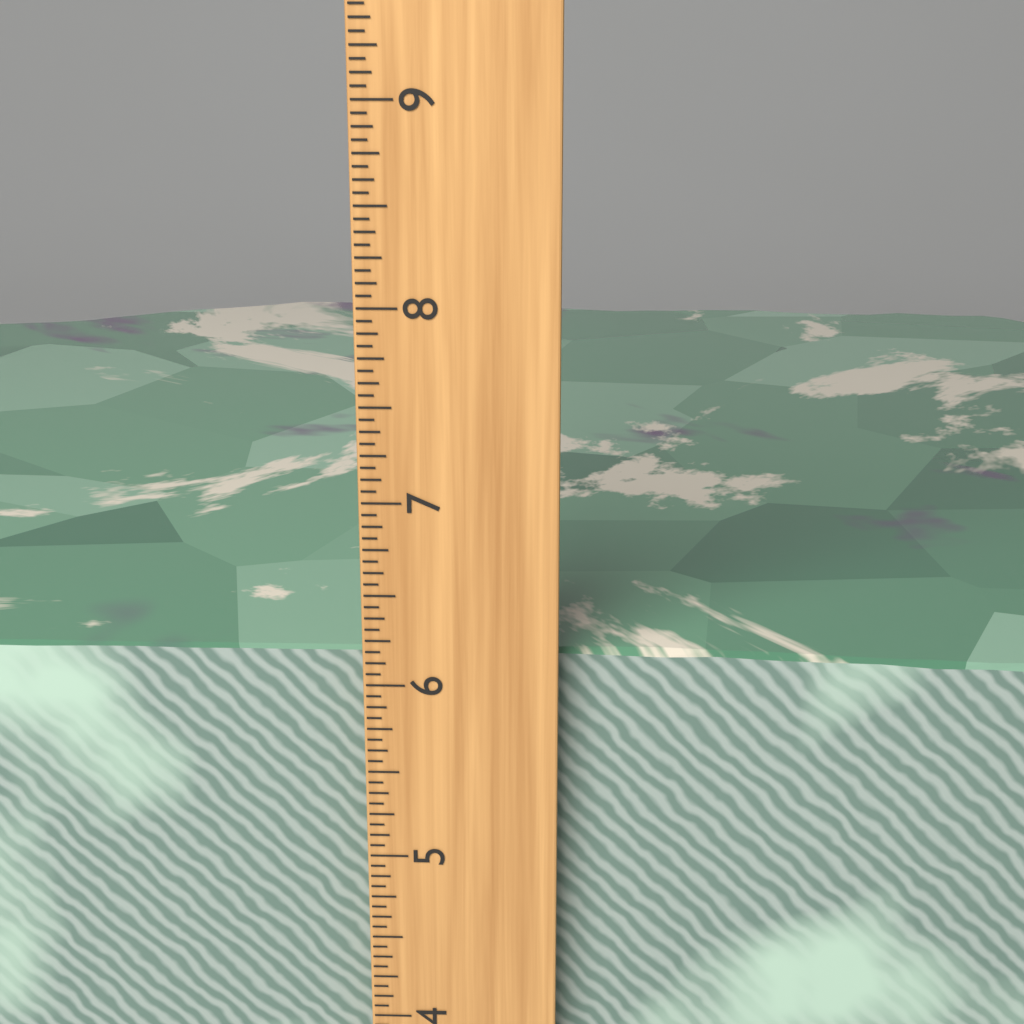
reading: 6.1250 inch
